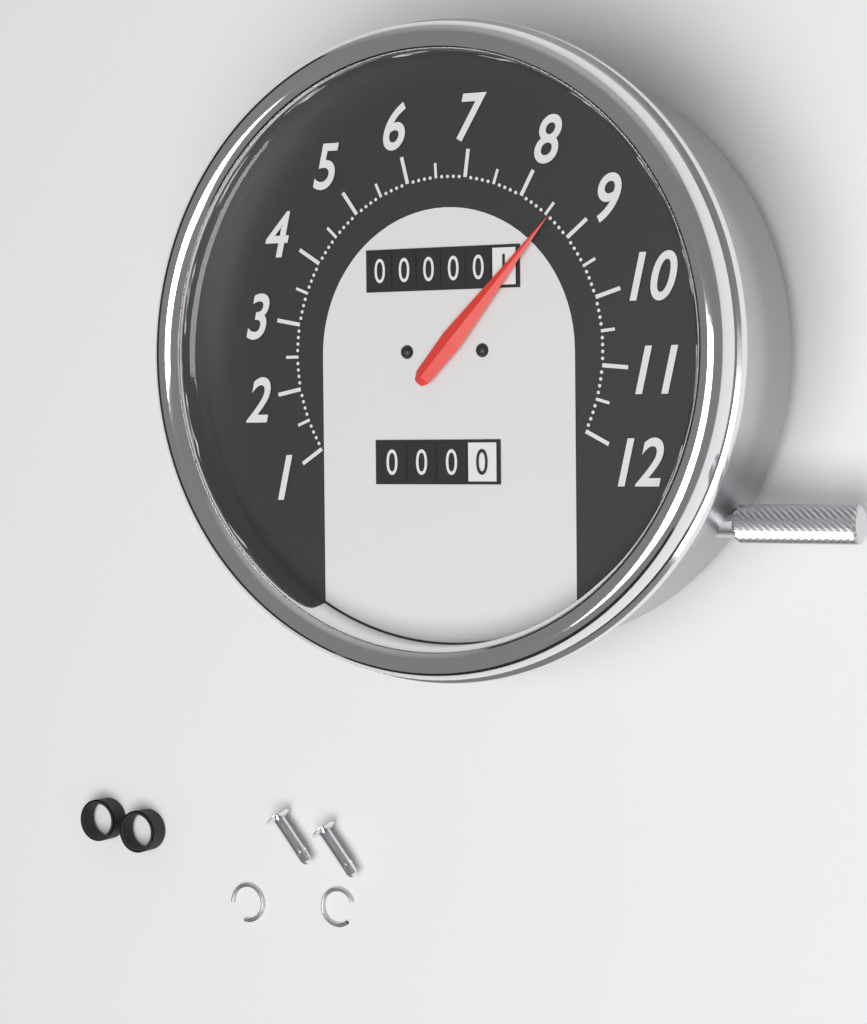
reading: 8.6 (no unit)
